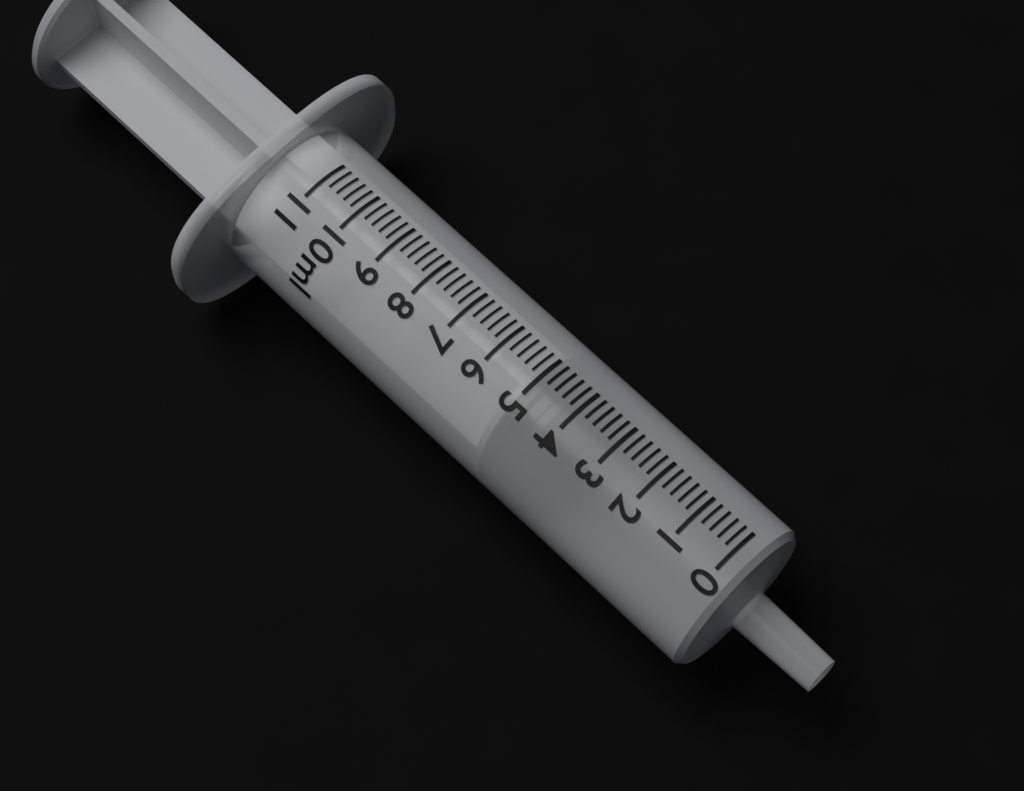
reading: 4.2 ml
